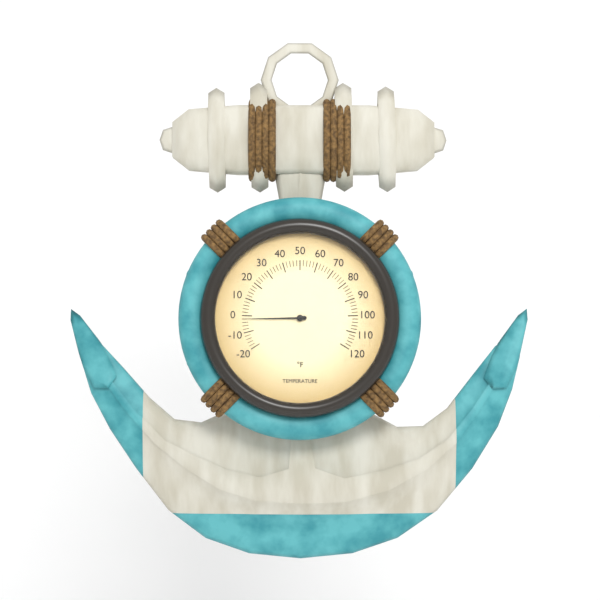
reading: -2 °F
